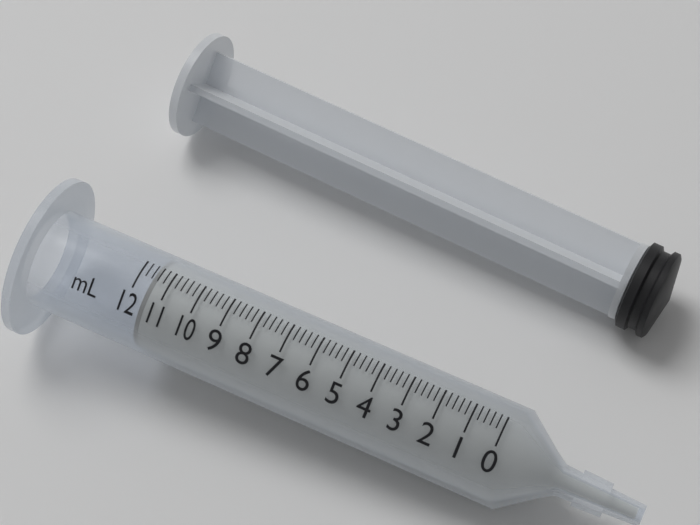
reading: 11.6 ml
